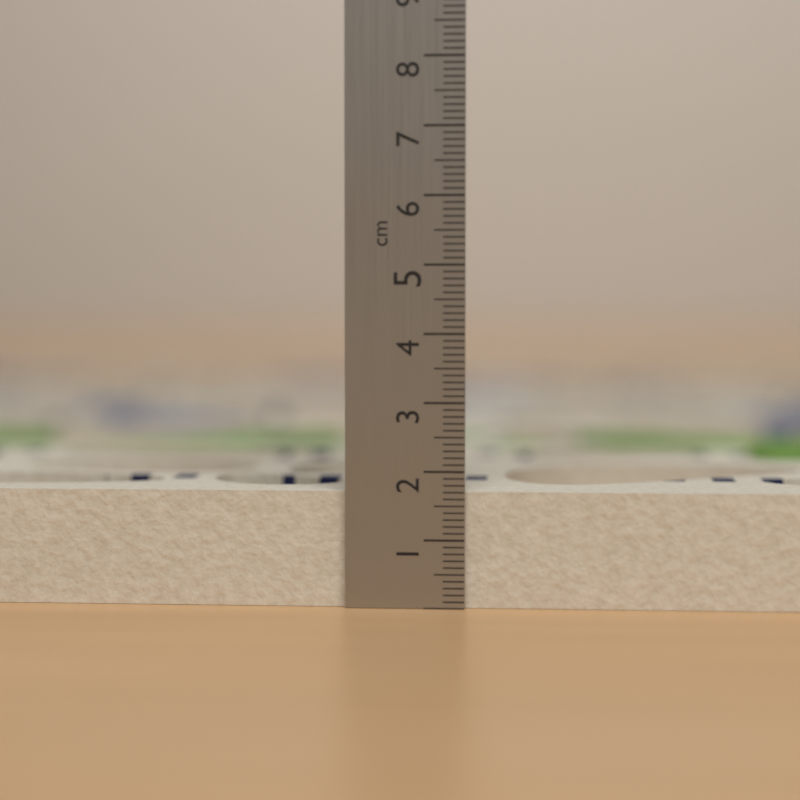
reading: 1.7 cm
